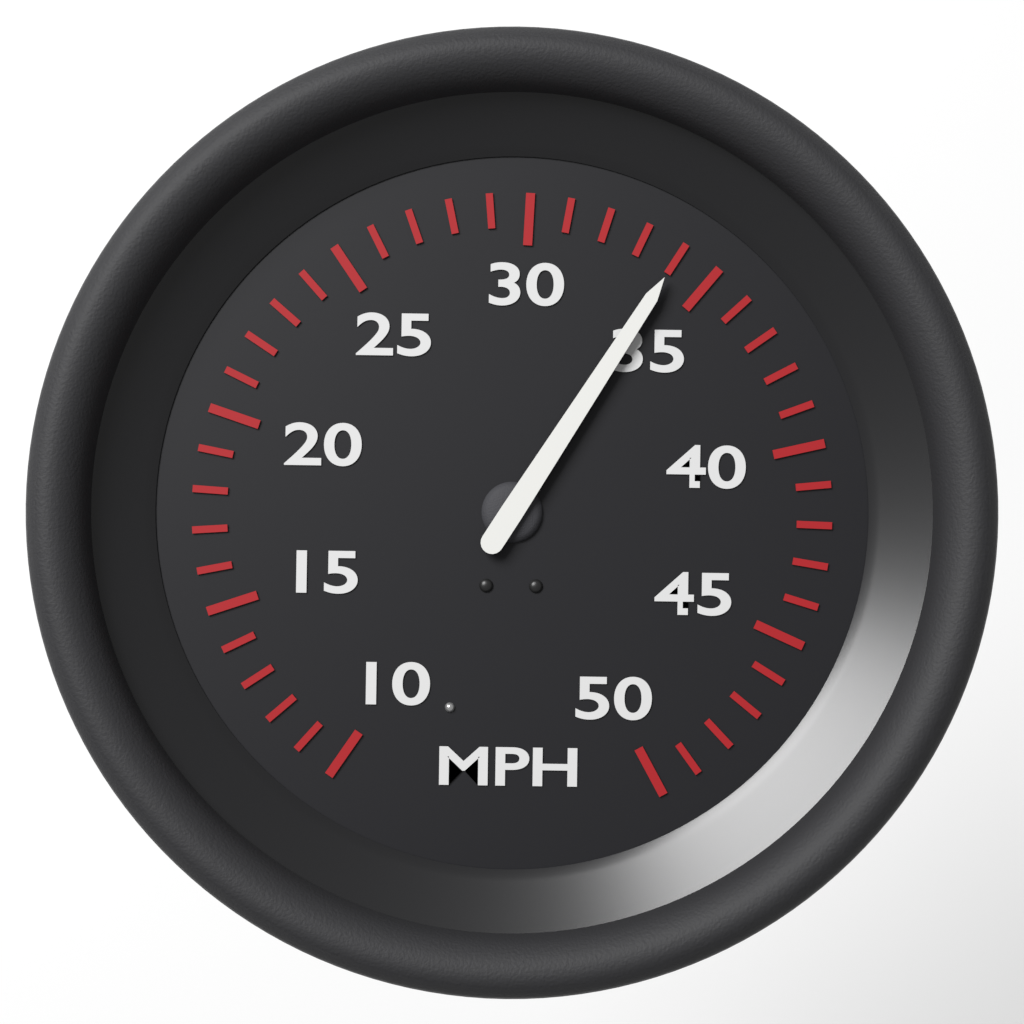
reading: 34 MPH
